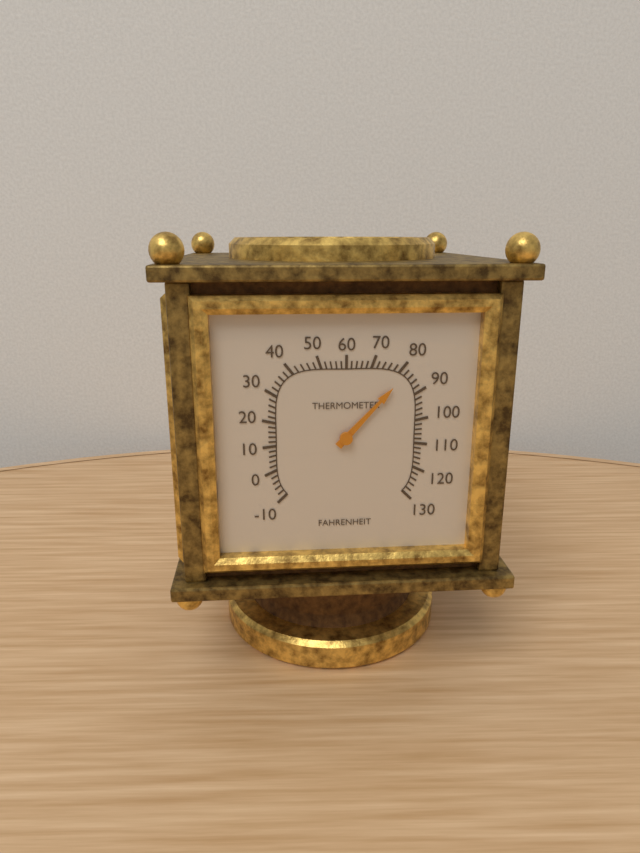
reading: 82 °F
